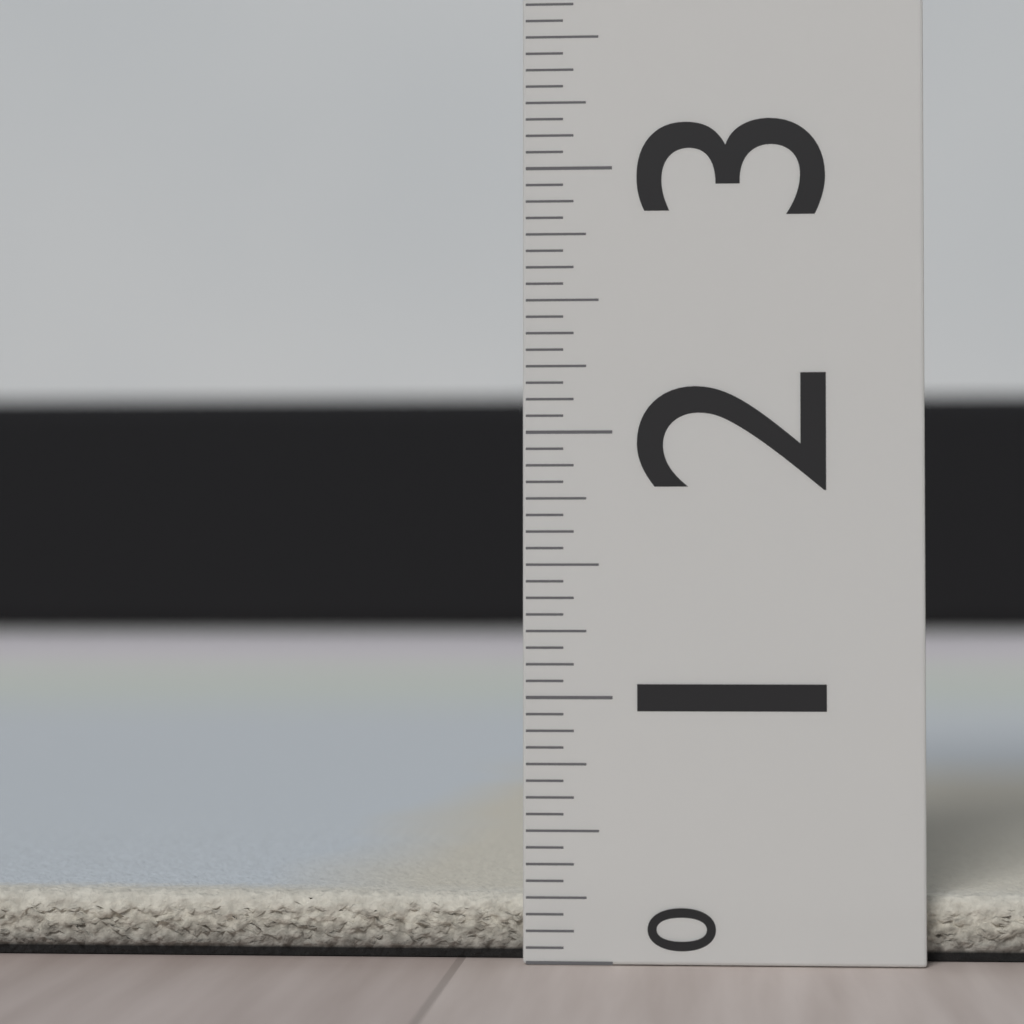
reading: 0.2500 (no unit)
